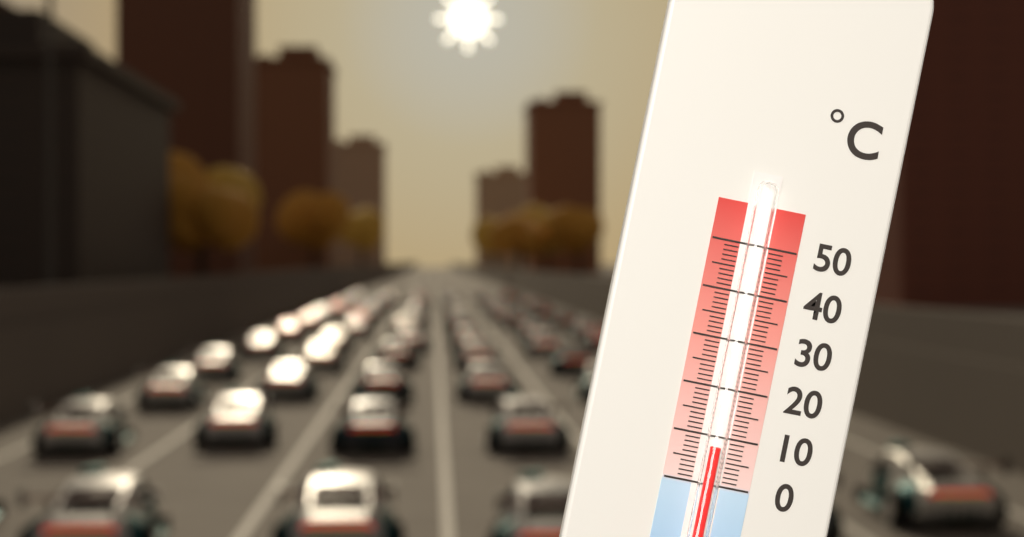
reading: 8 °C
